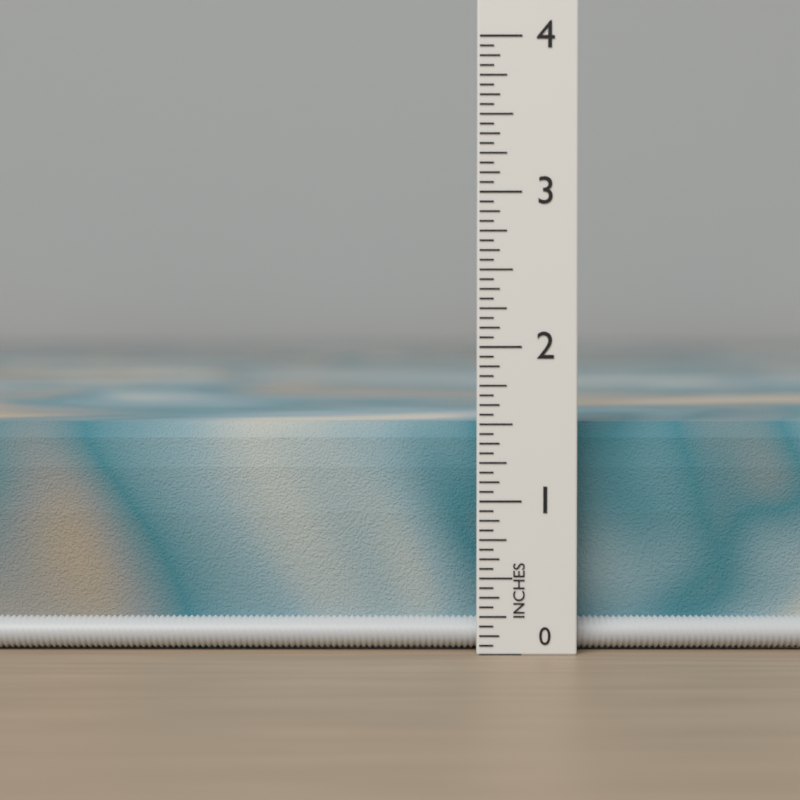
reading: 1.5000 in
